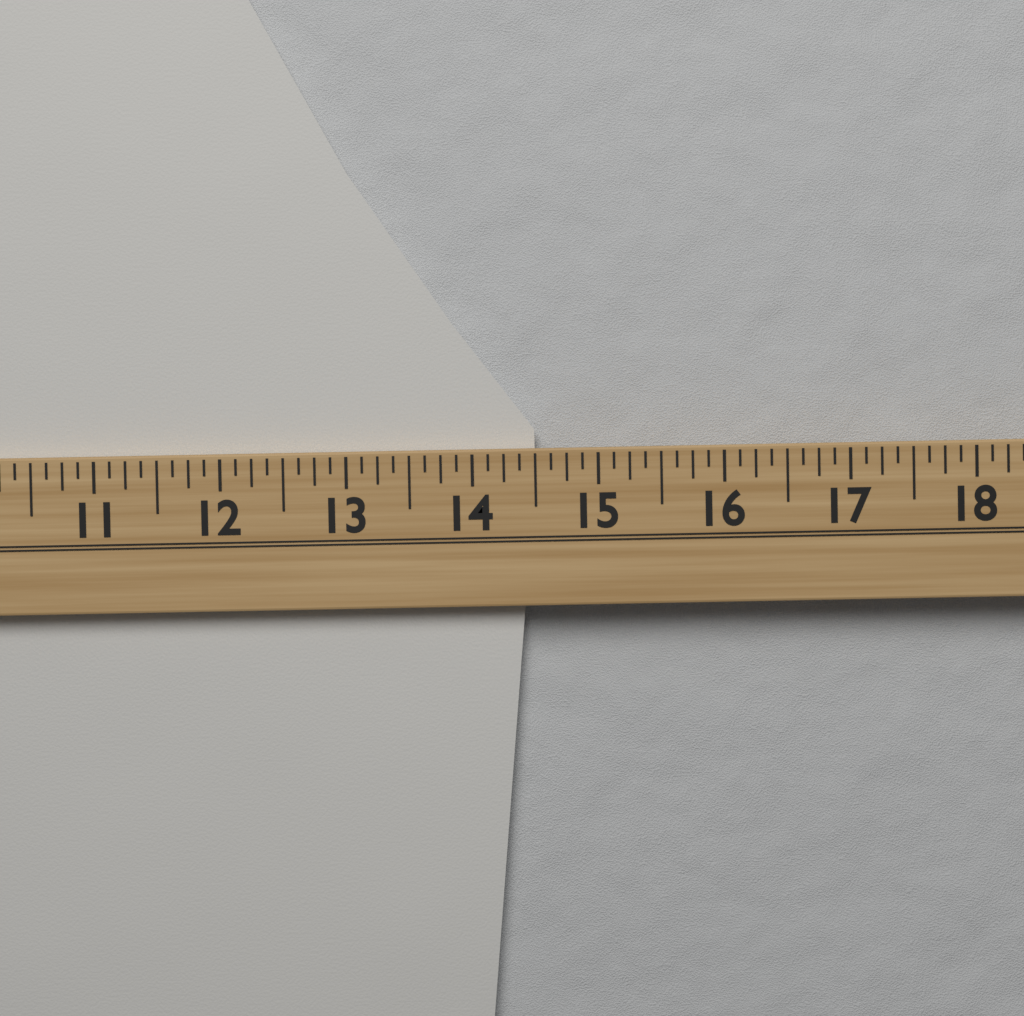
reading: 14.500 (no unit)
